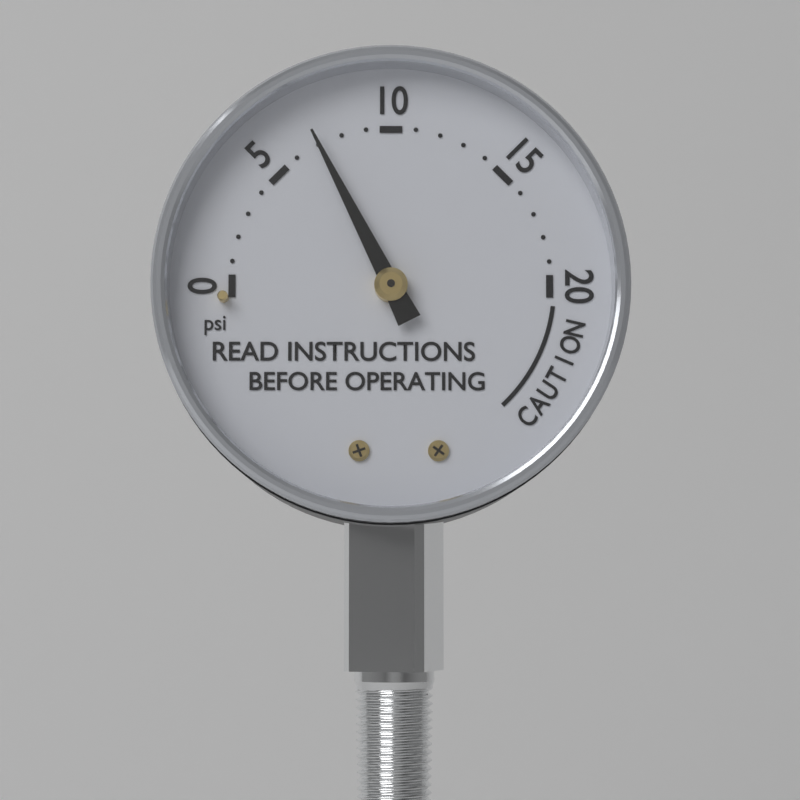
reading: 7 psi
